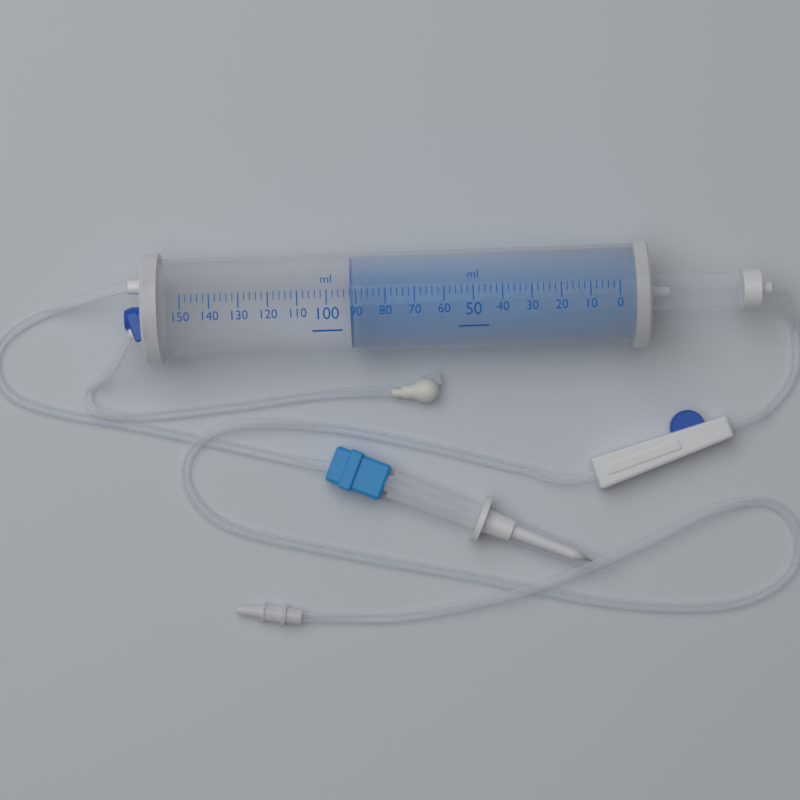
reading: 92 ml
